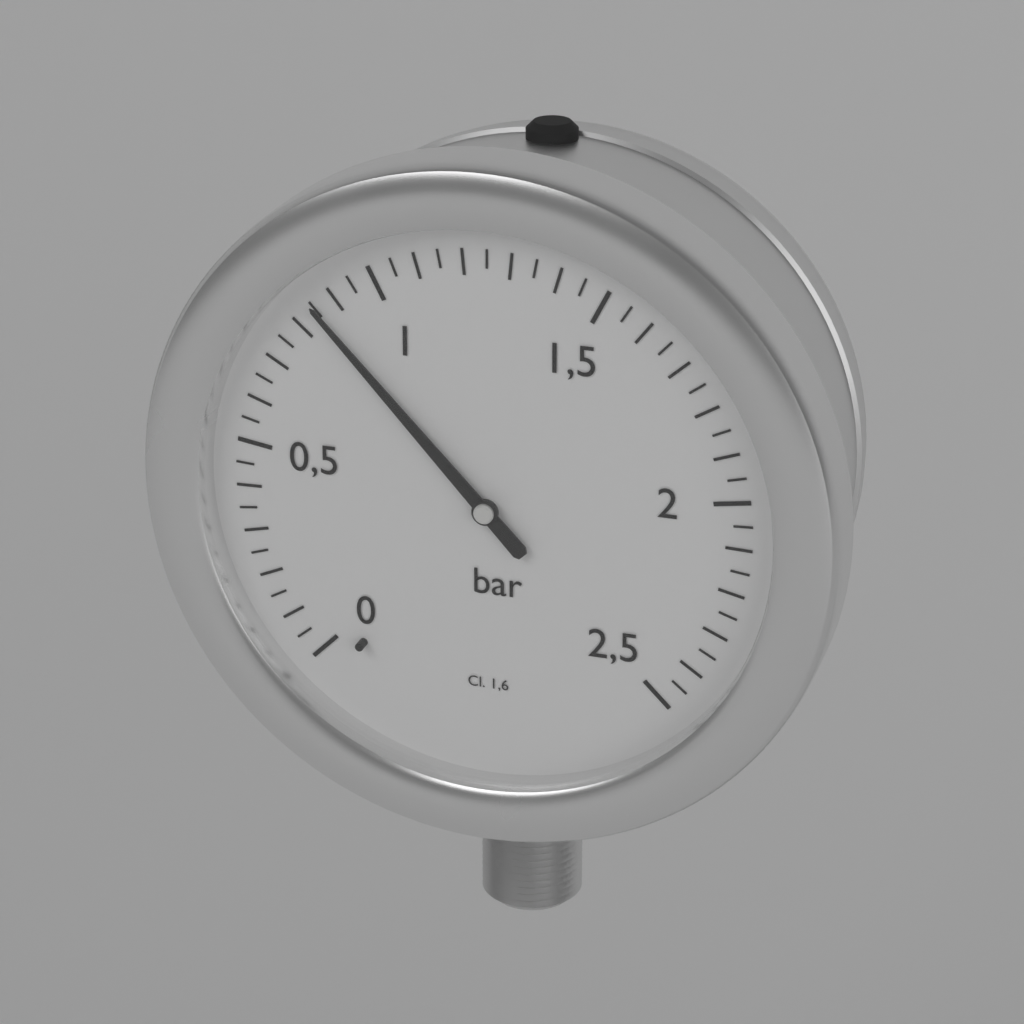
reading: 0.85 bar
